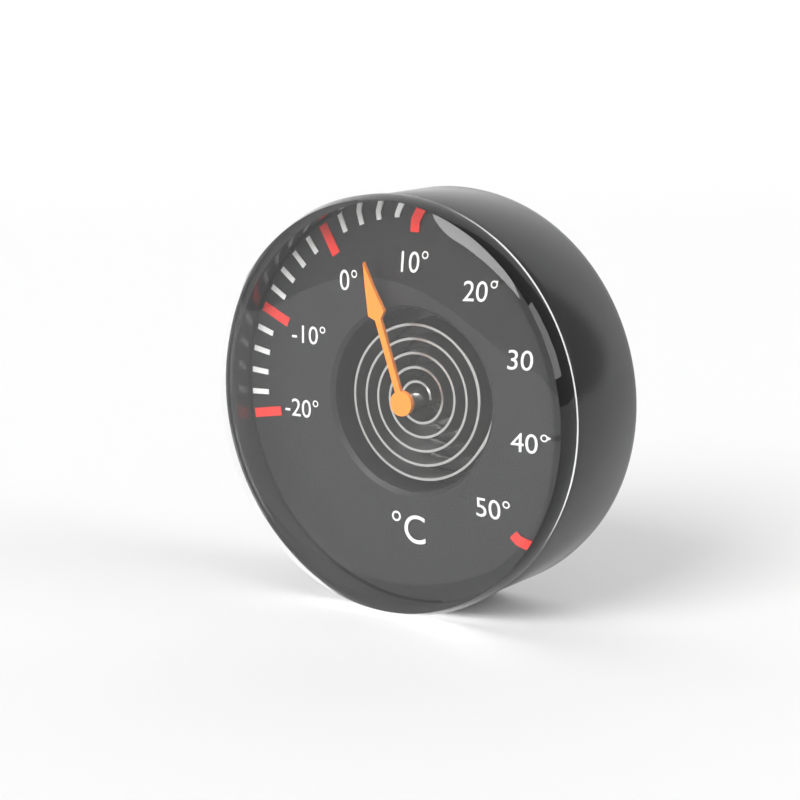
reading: 4 °C
